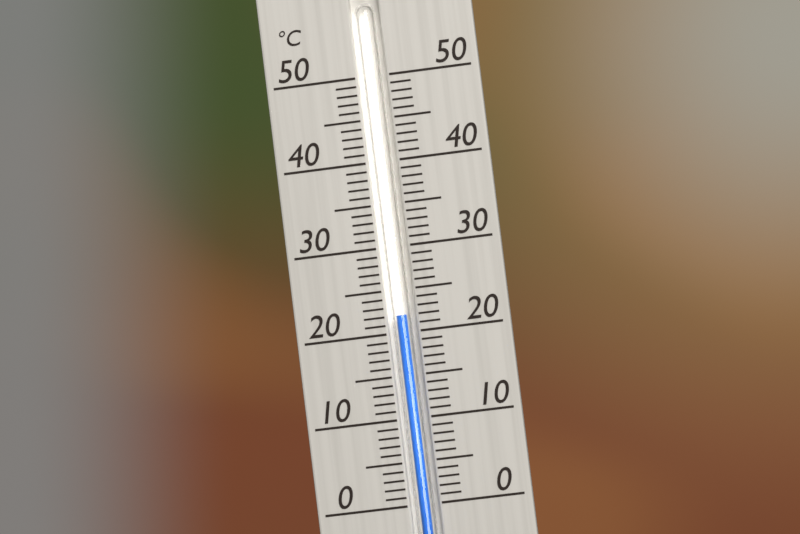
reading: 22 °C
